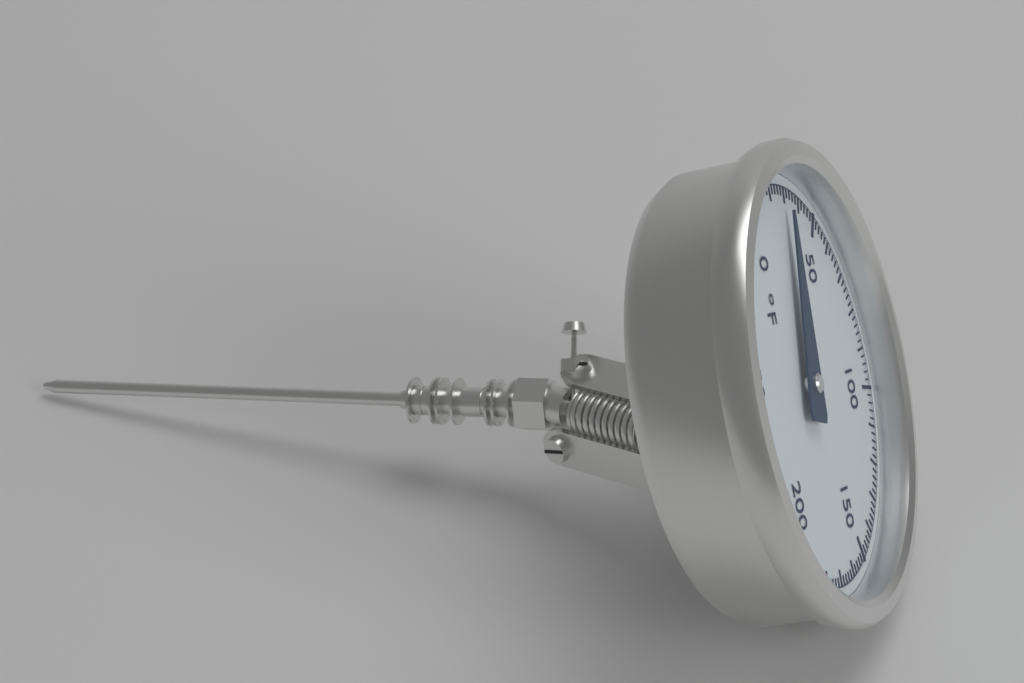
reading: 30 °F
